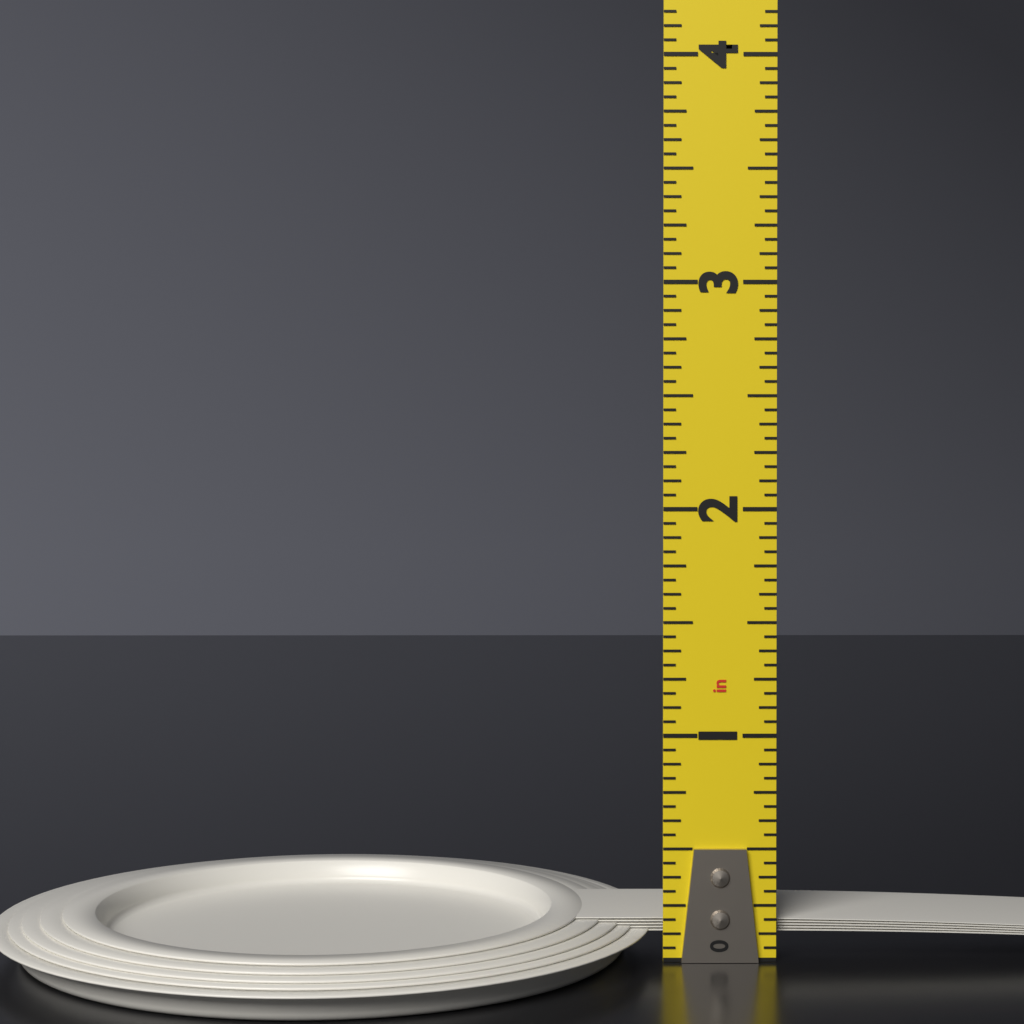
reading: 0.1875 in
